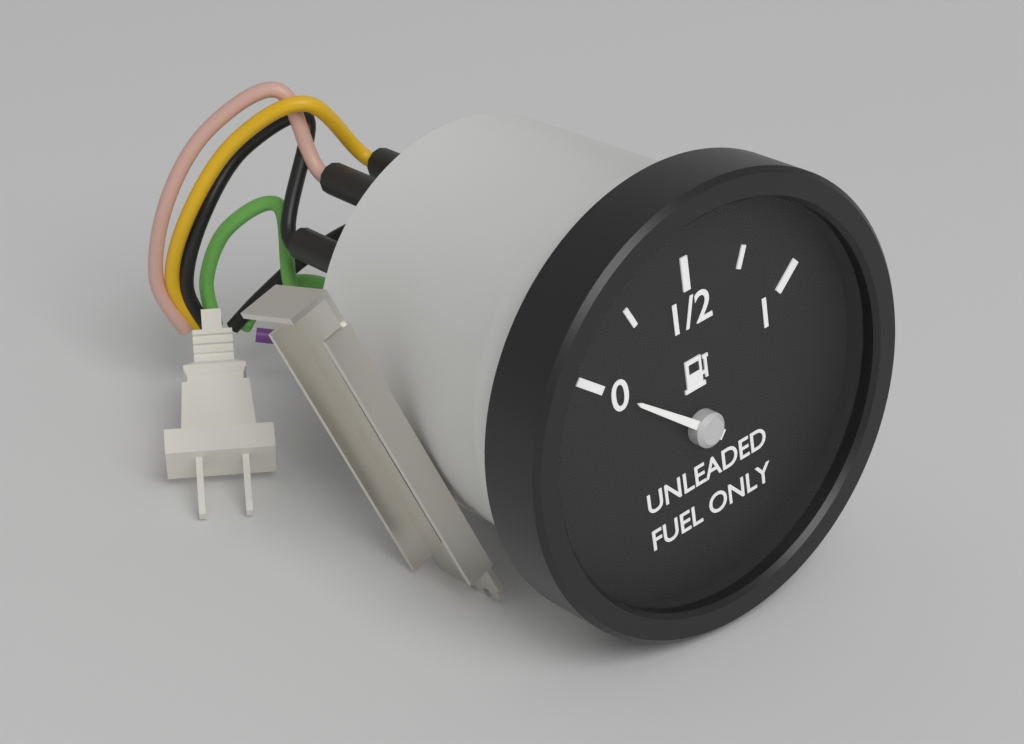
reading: 0.00 (no unit)
